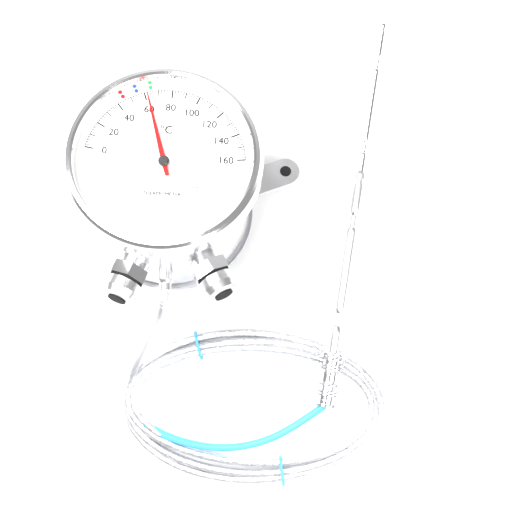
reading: 62 °C
